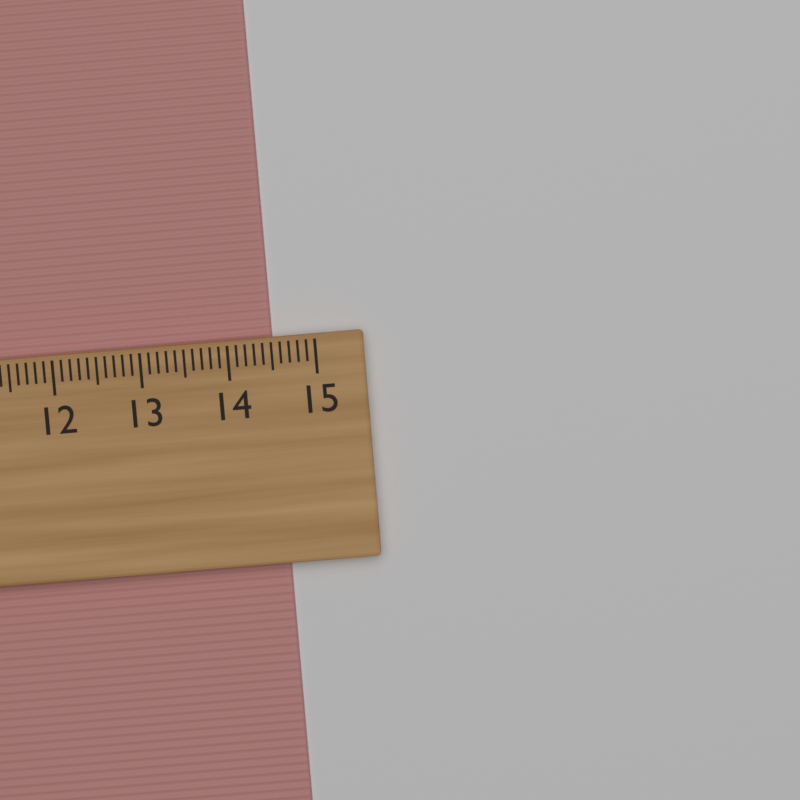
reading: 14.5 cm
